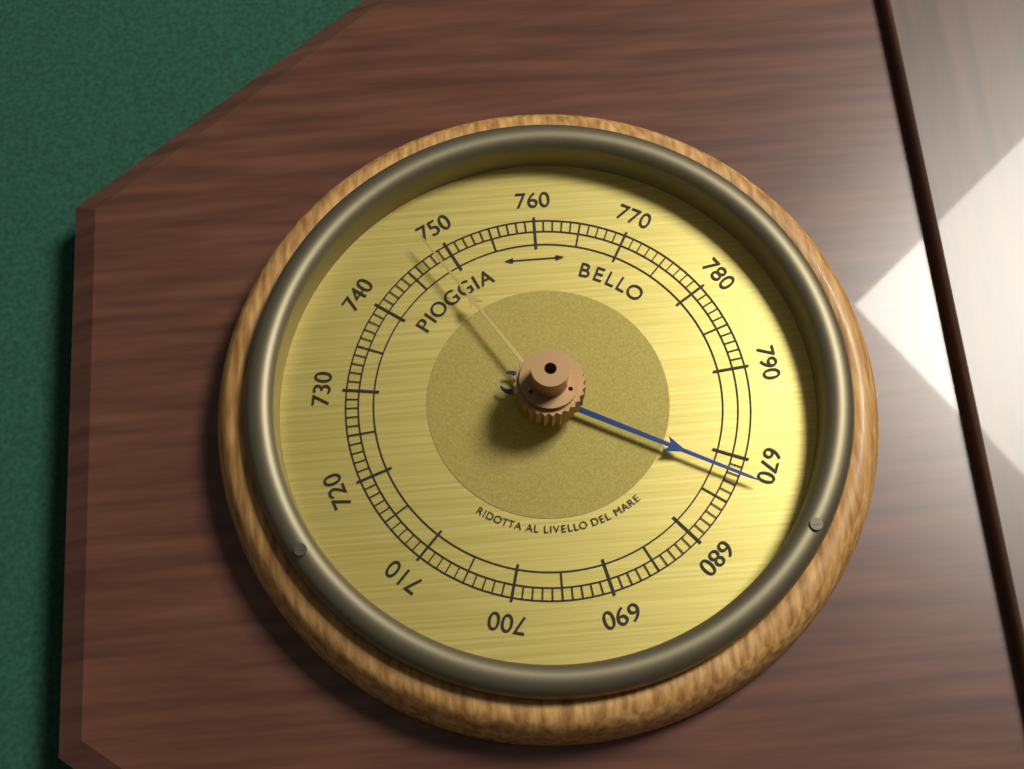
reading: 672 (no unit)
